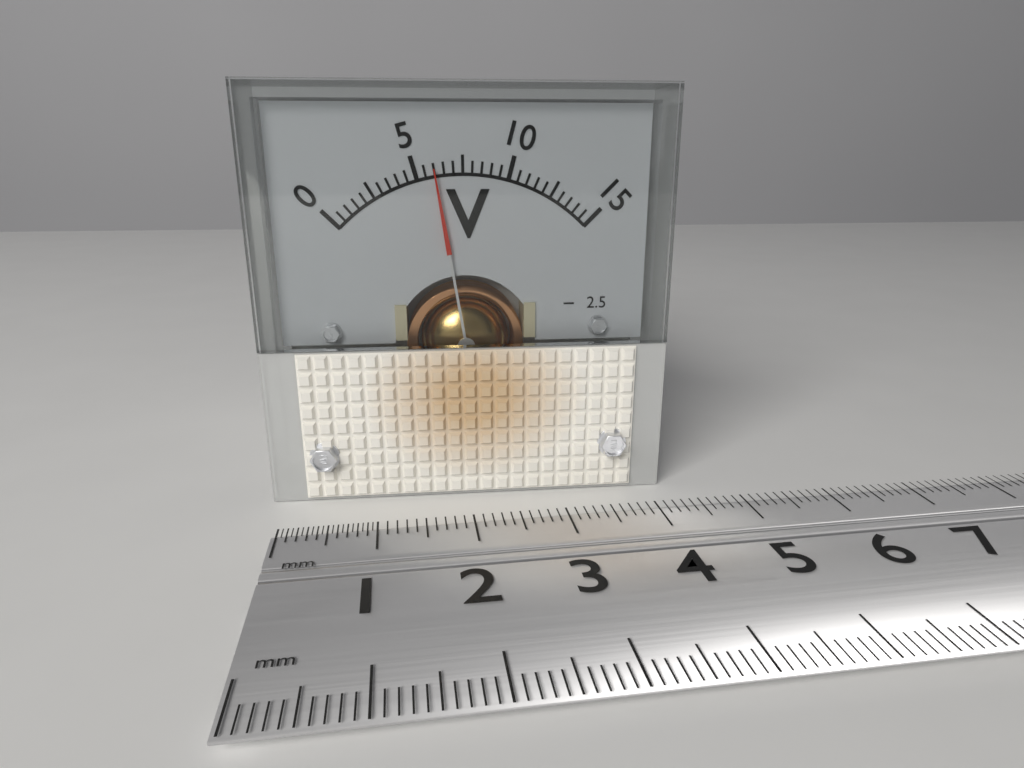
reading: 6.0 V
